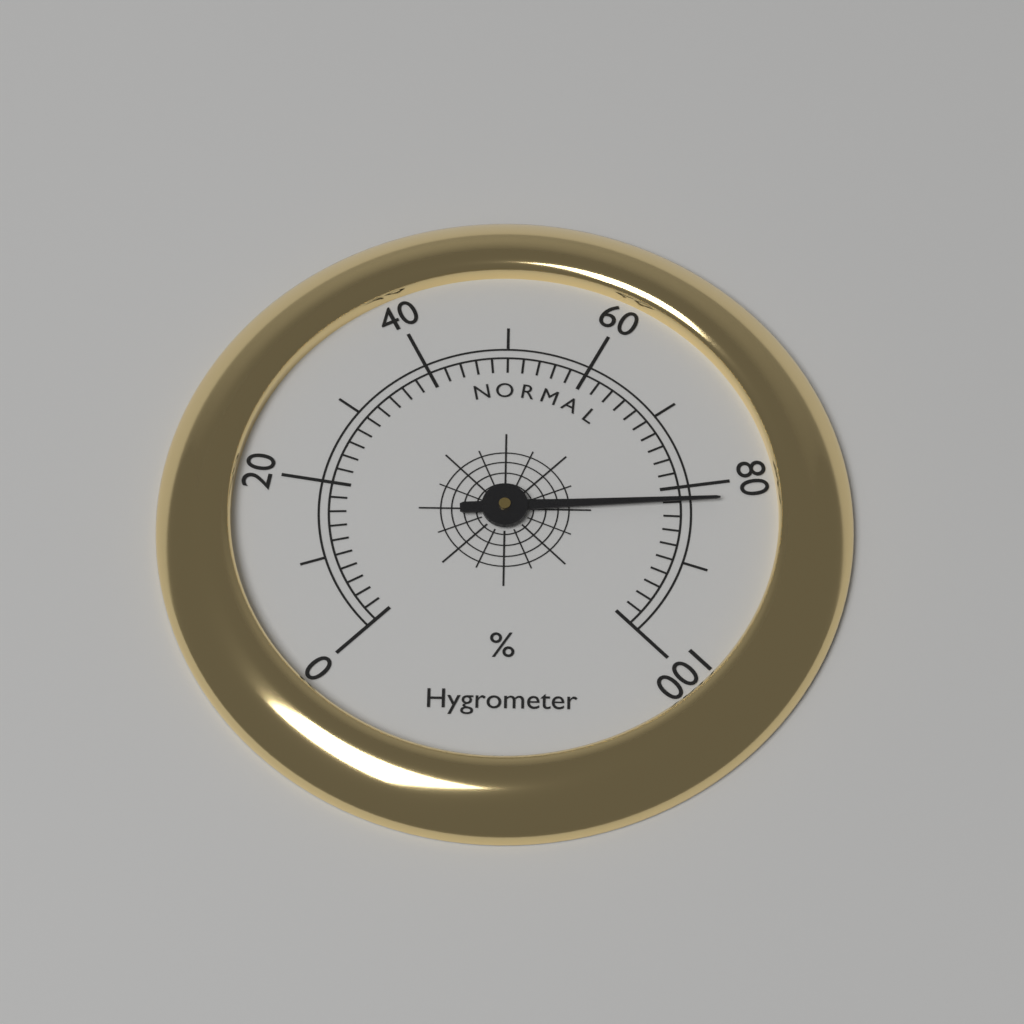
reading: 82 %
